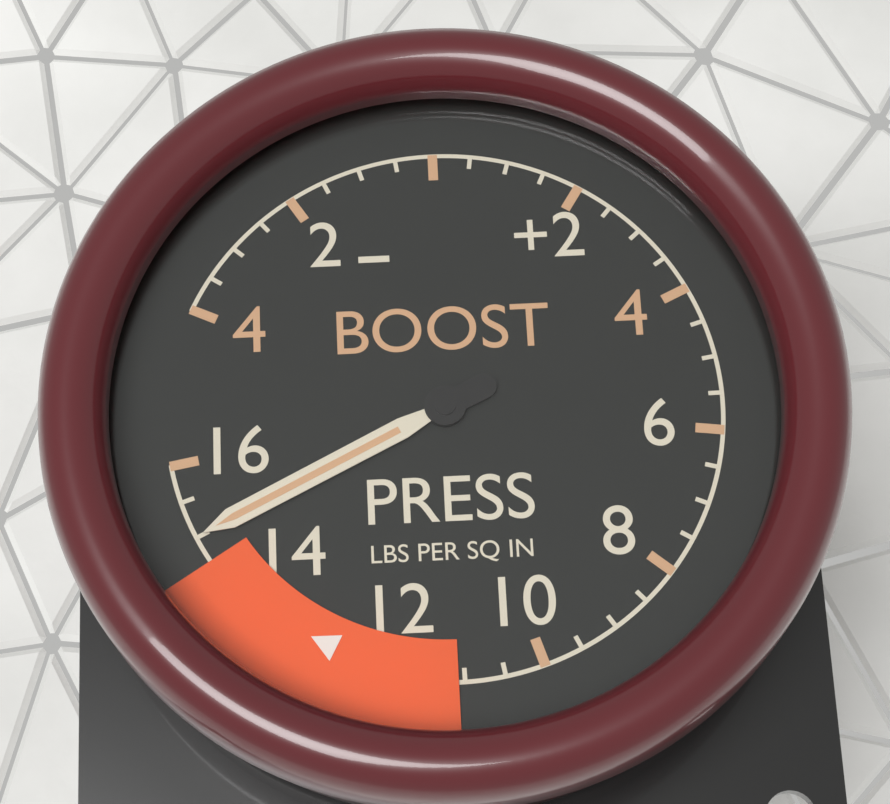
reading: 15.0 psi
